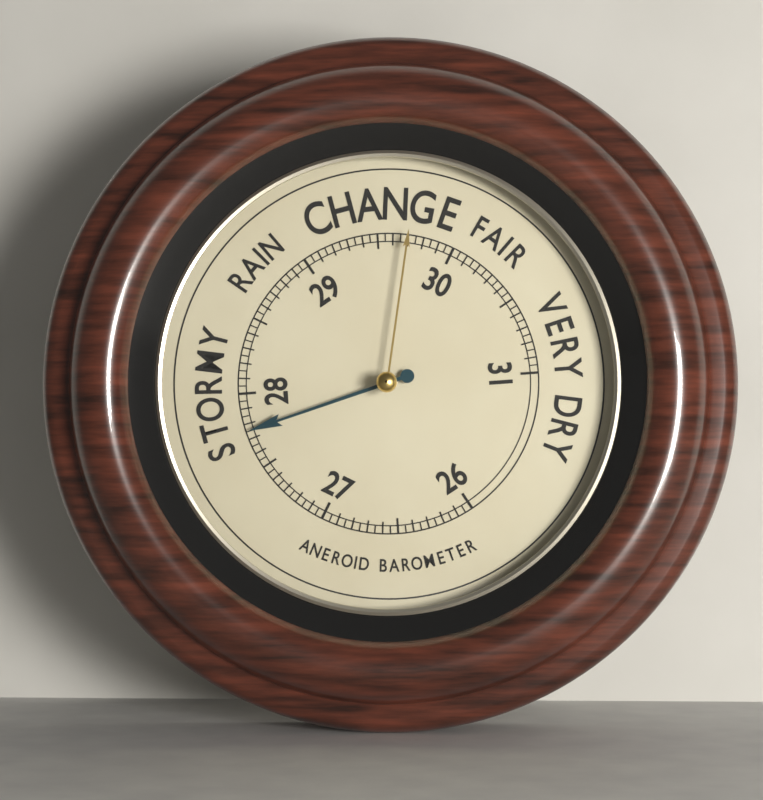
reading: 27.75 (no unit)
